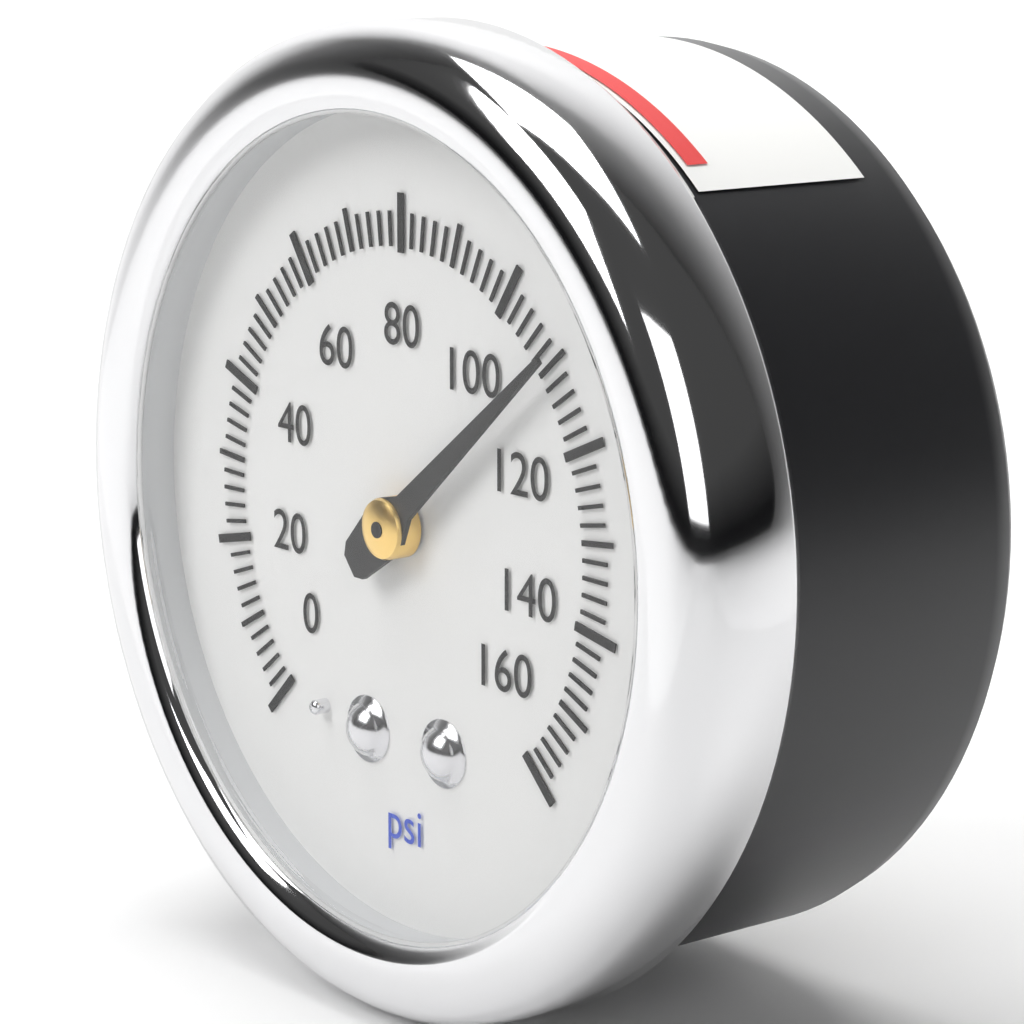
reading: 110 psi
